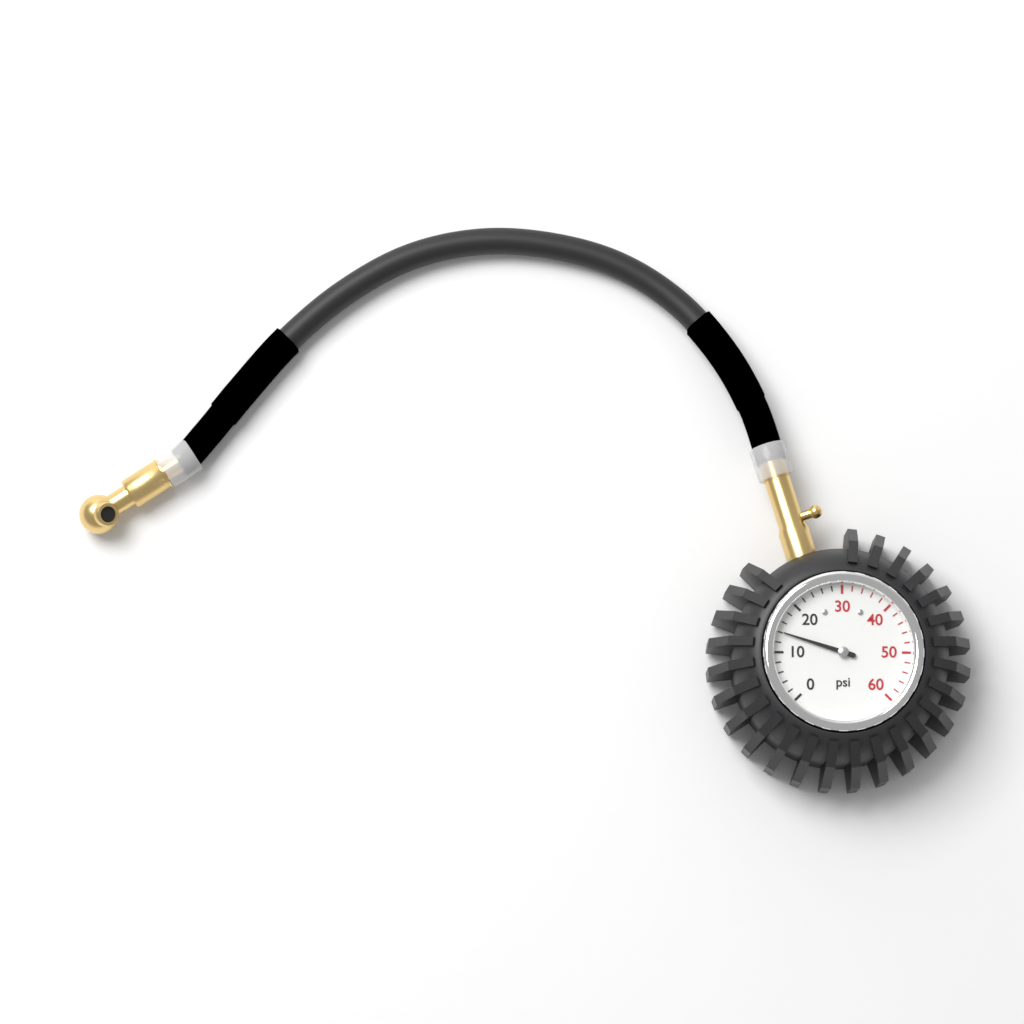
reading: 14 psi
